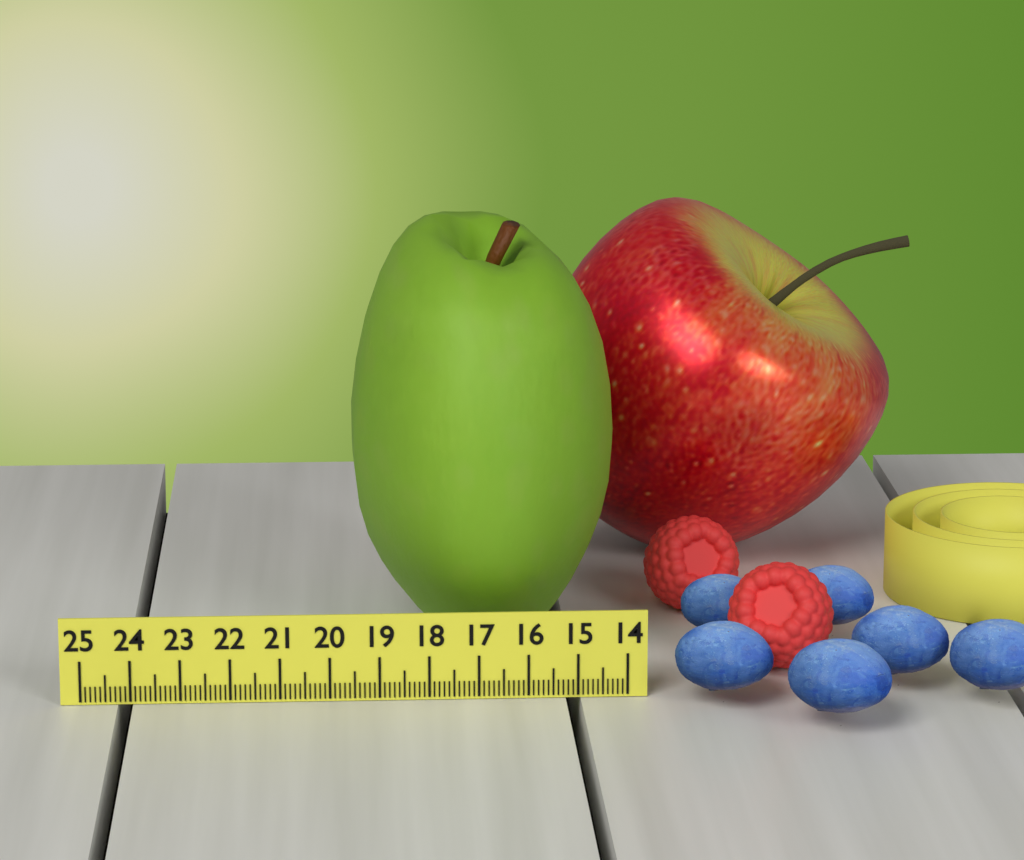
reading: 19.5 (no unit)
